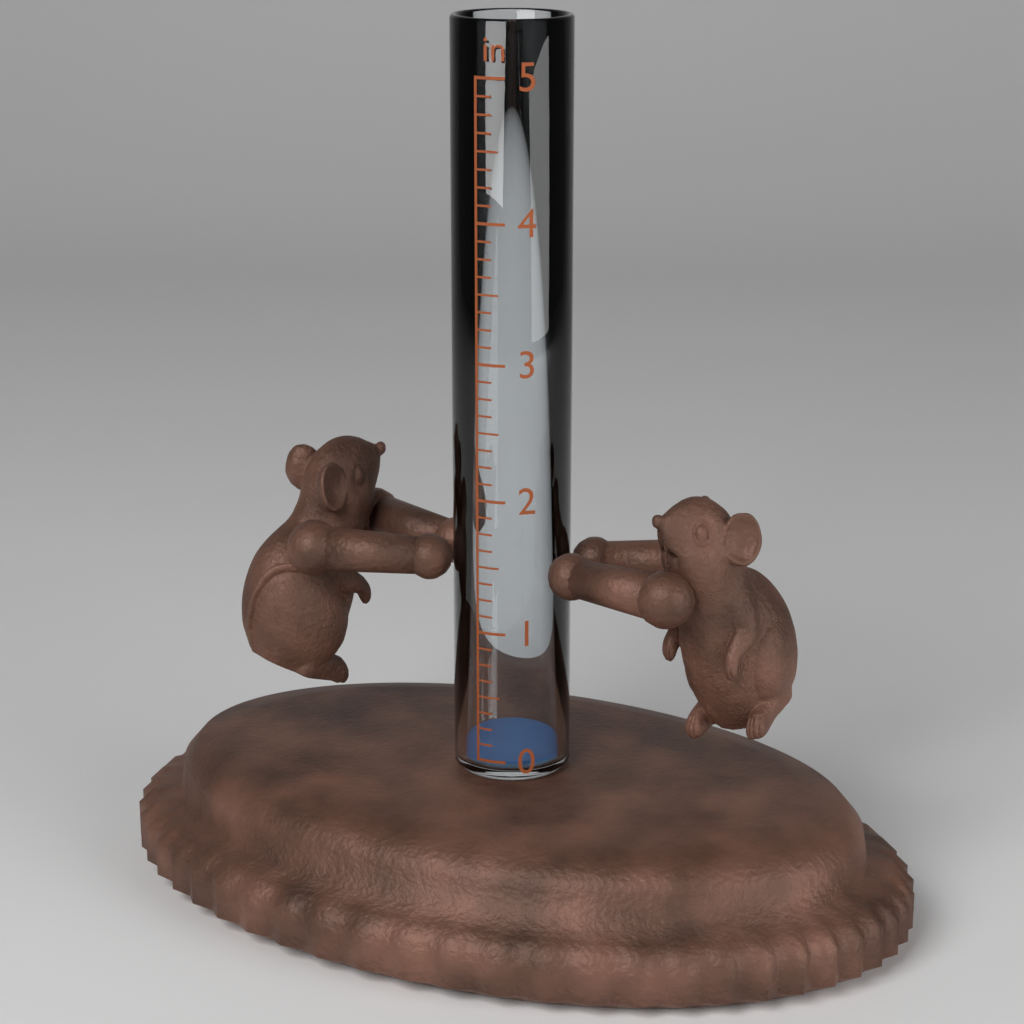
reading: 0.000 in
